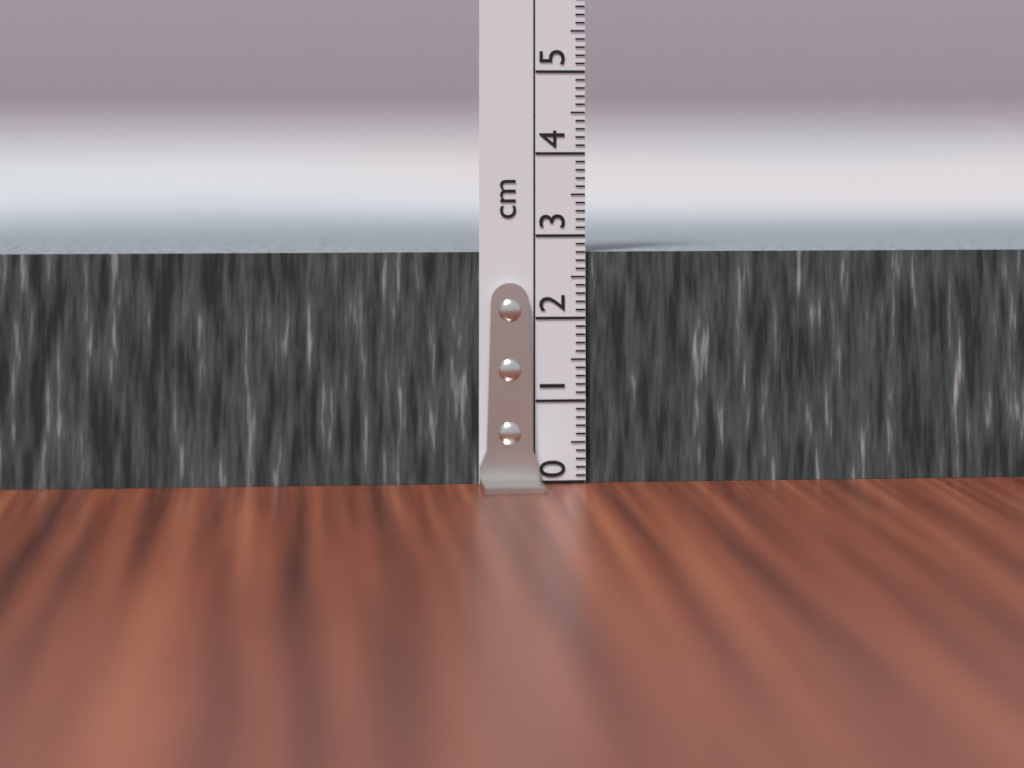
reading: 2.8 cm
